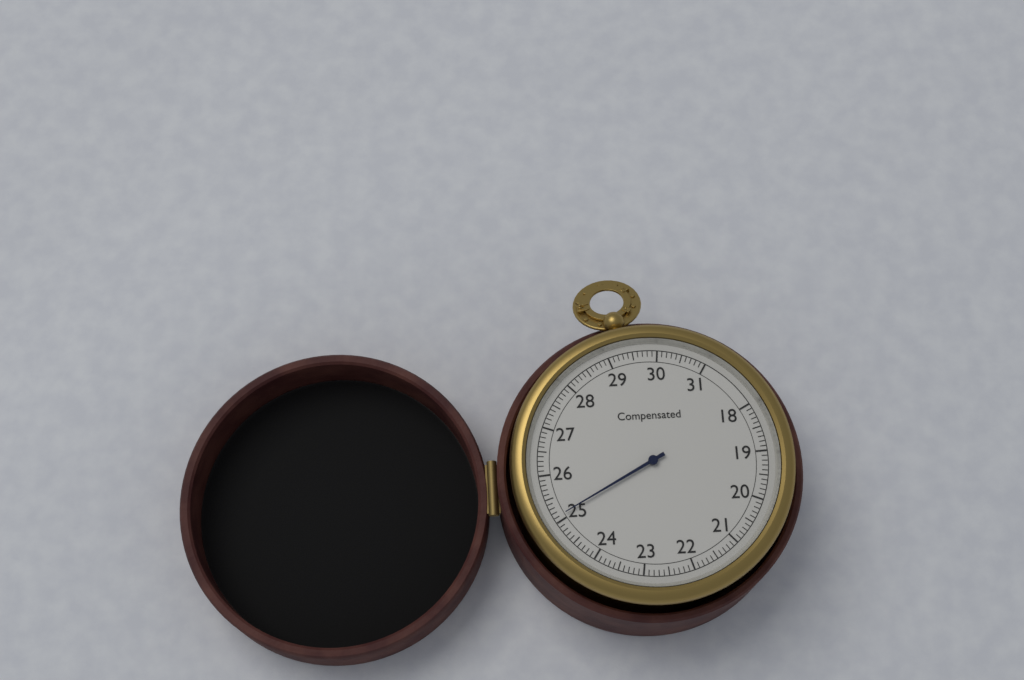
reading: 25.1 (no unit)
